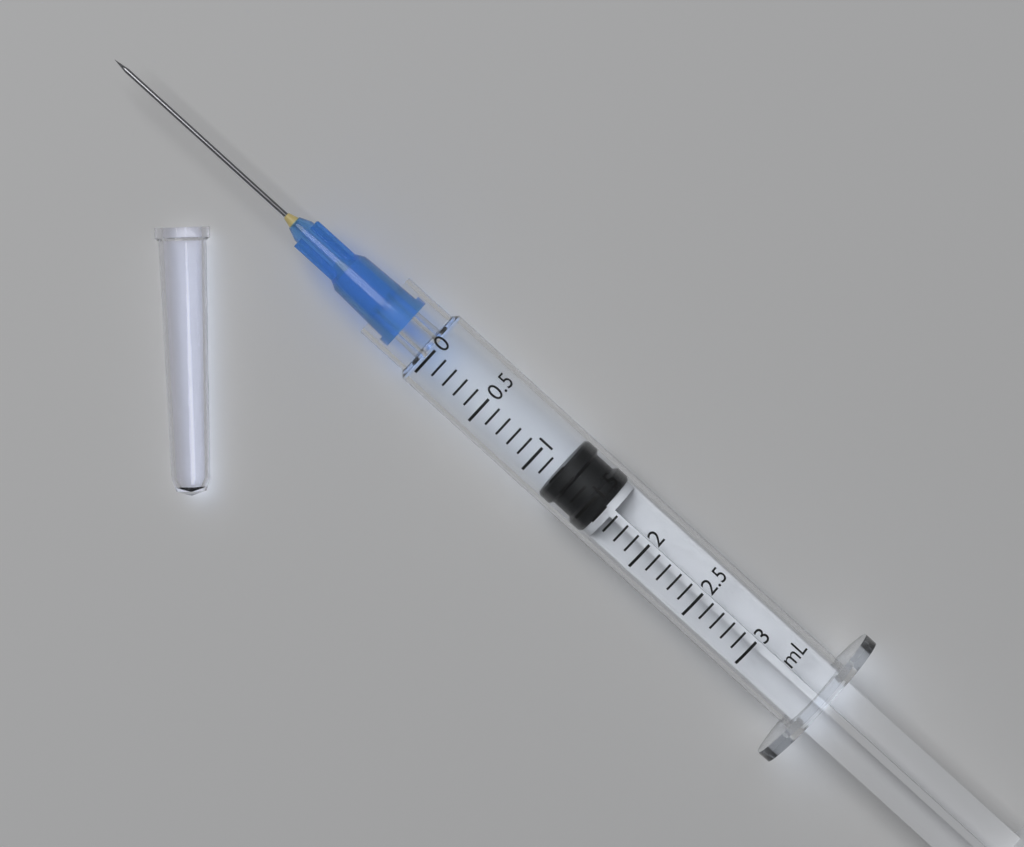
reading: 1.2 mL
